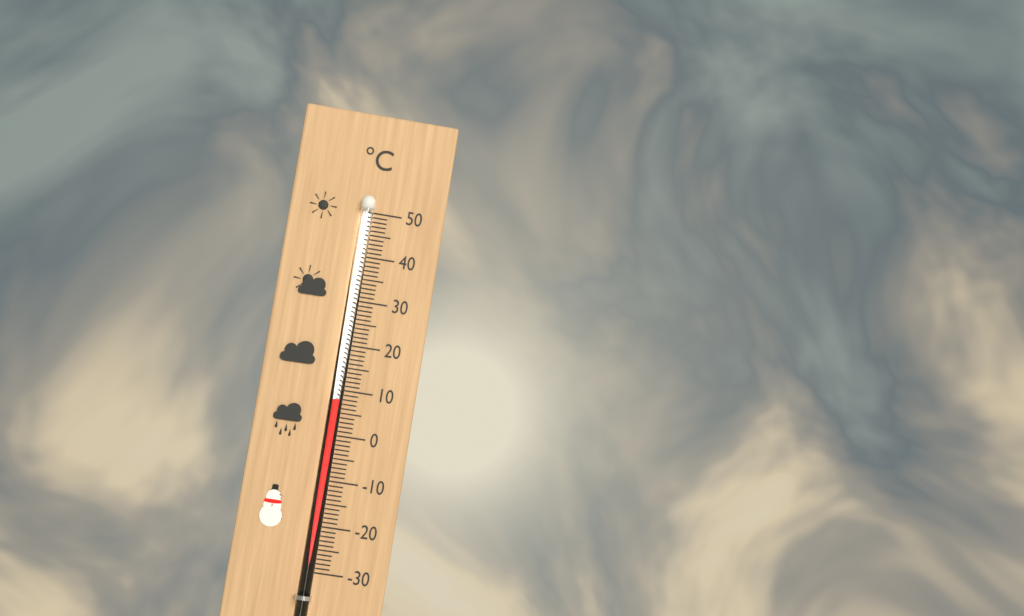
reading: 8 °C
